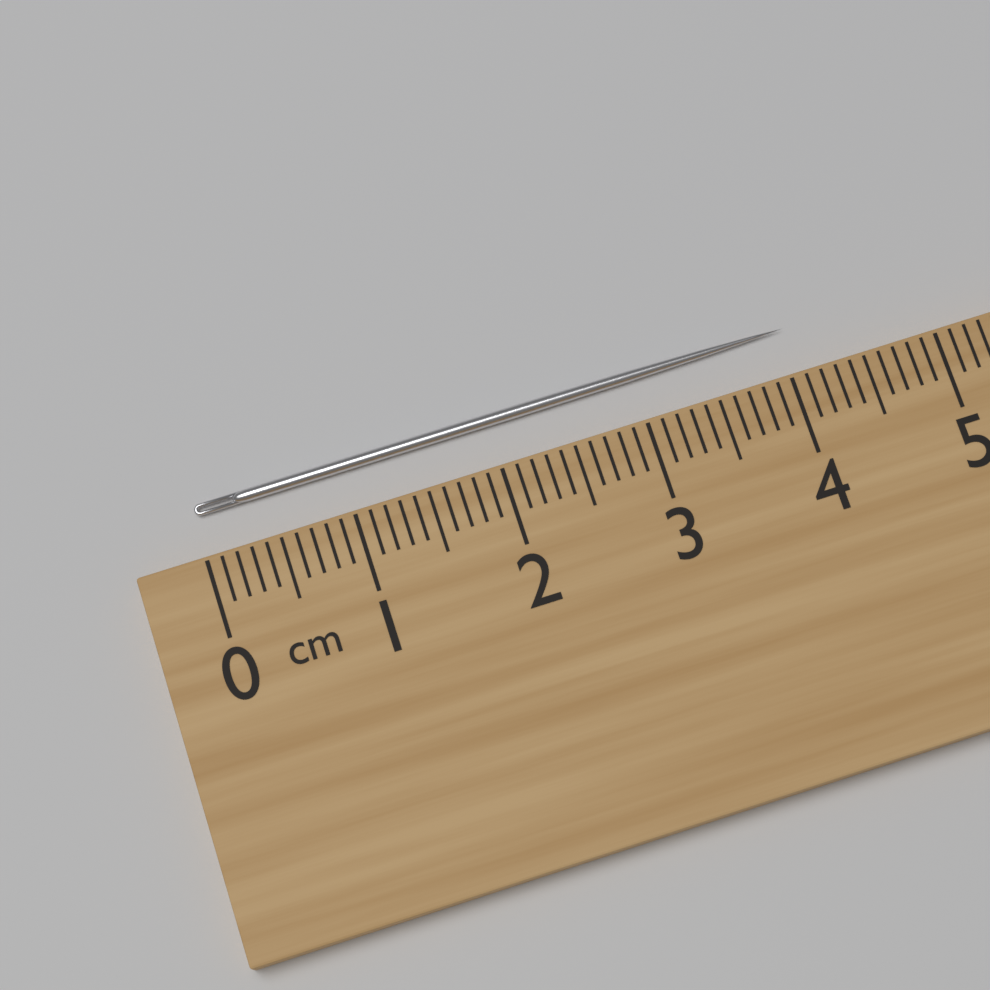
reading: 4.1 cm
